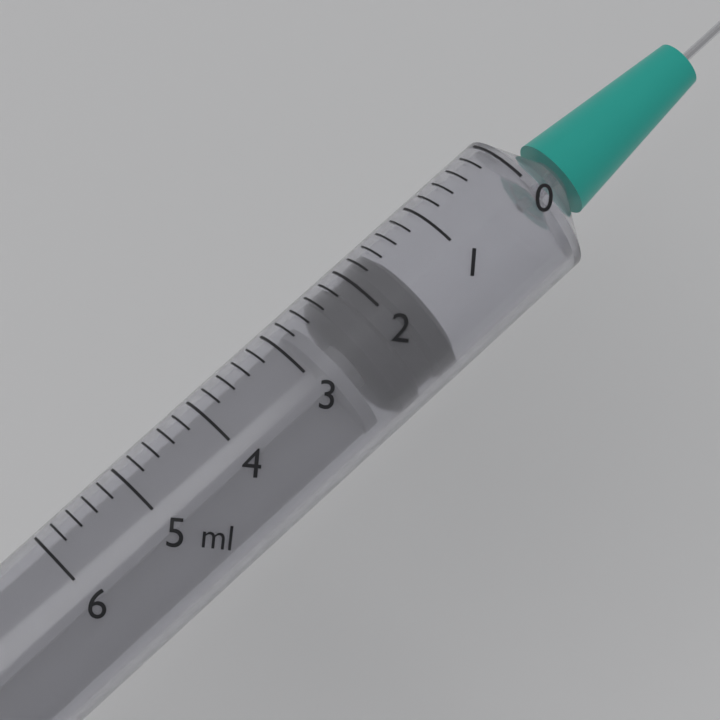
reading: 1.6 ml
